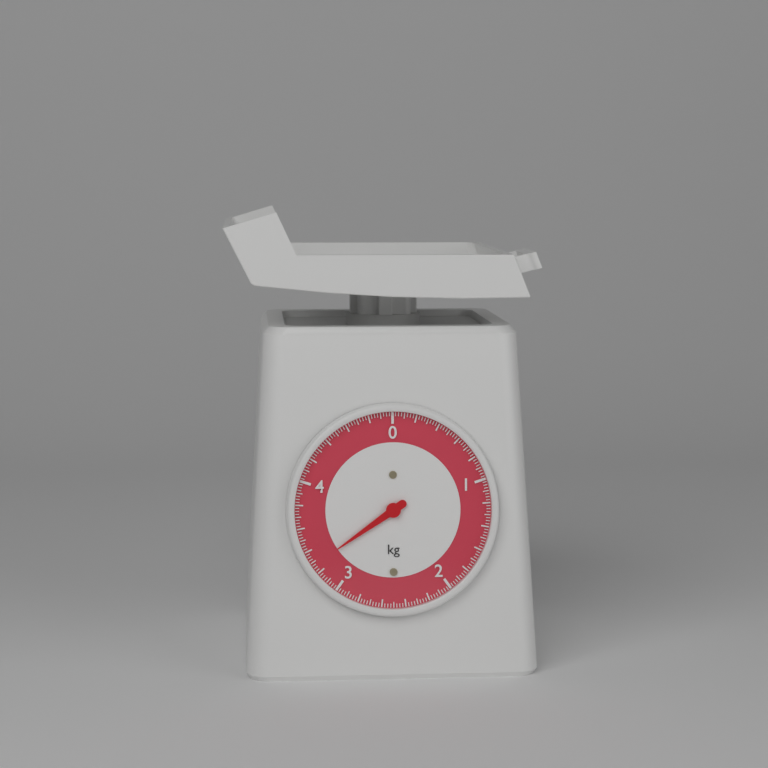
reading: 3.275 kg
